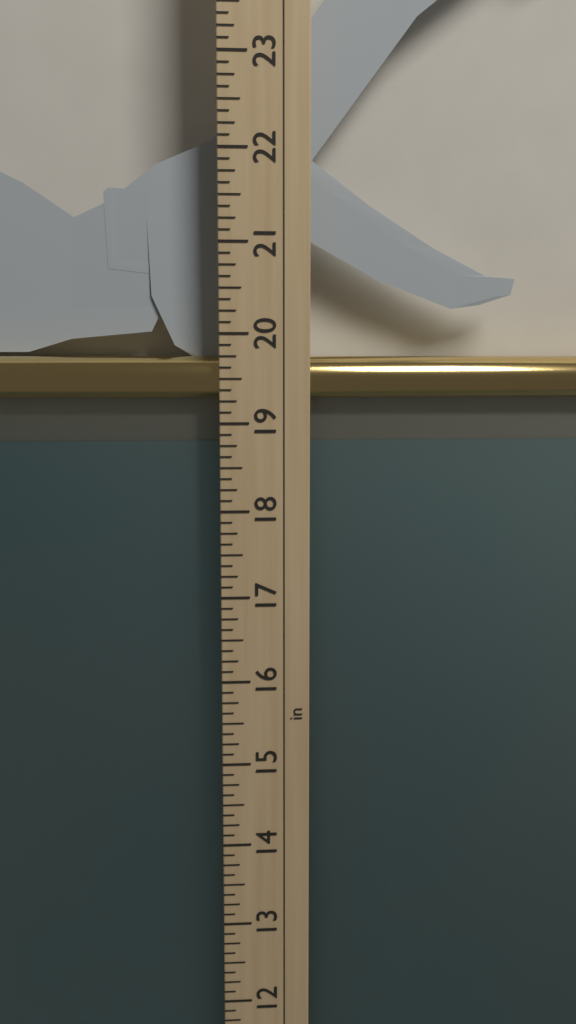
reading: 19.750 in
